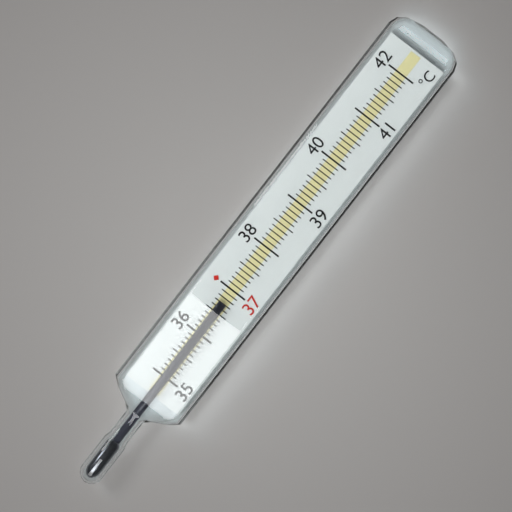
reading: 36.7 °C
